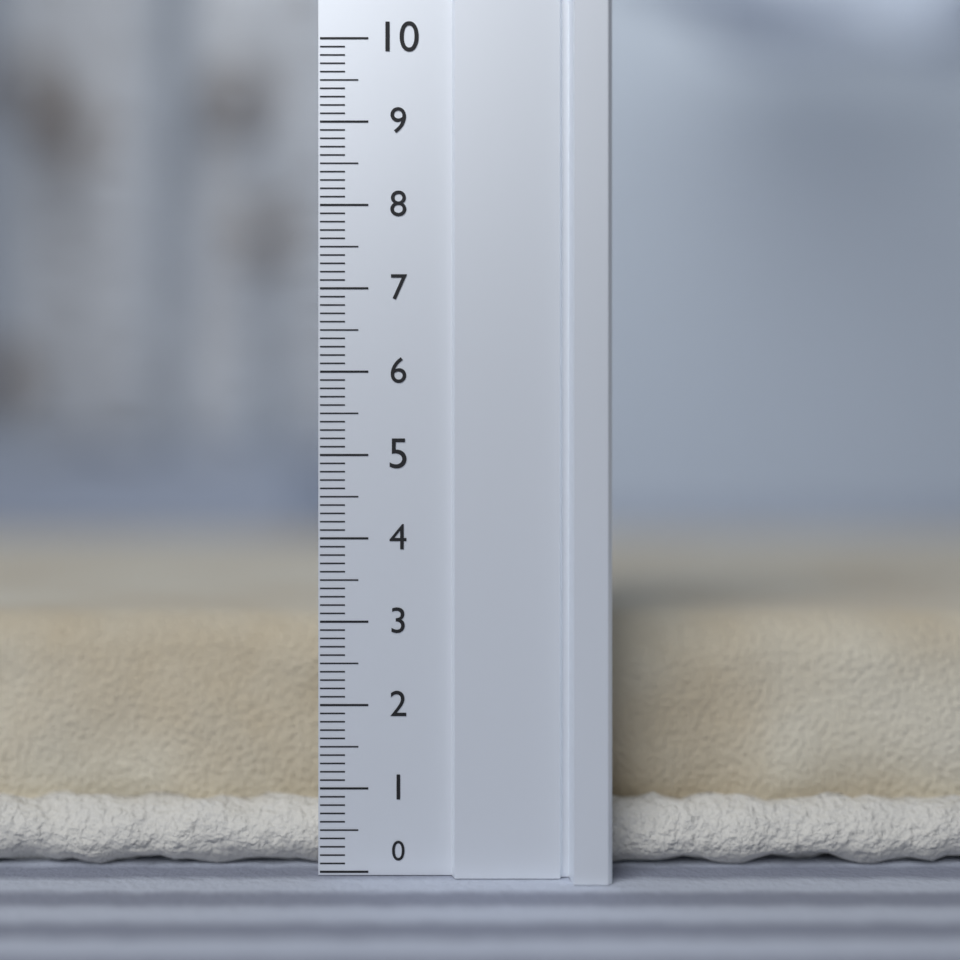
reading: 3.0 (no unit)
